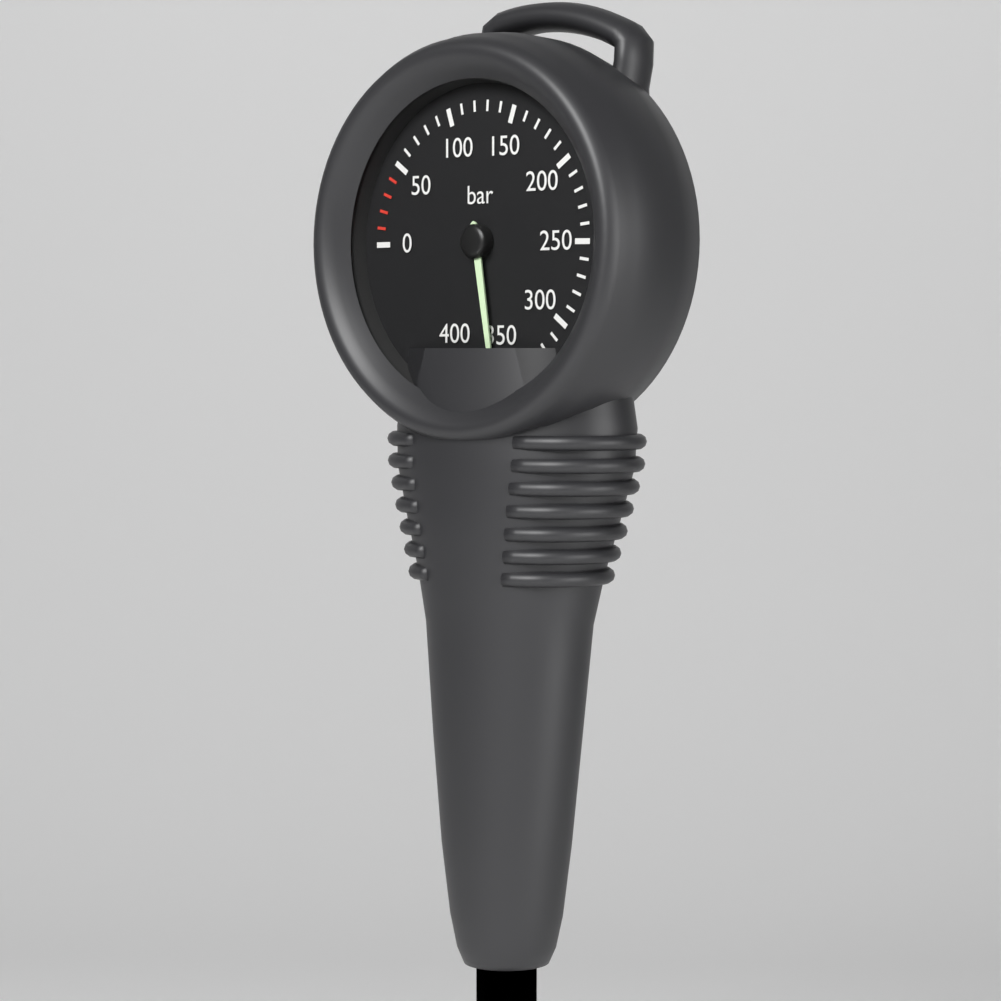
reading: 360 bar
